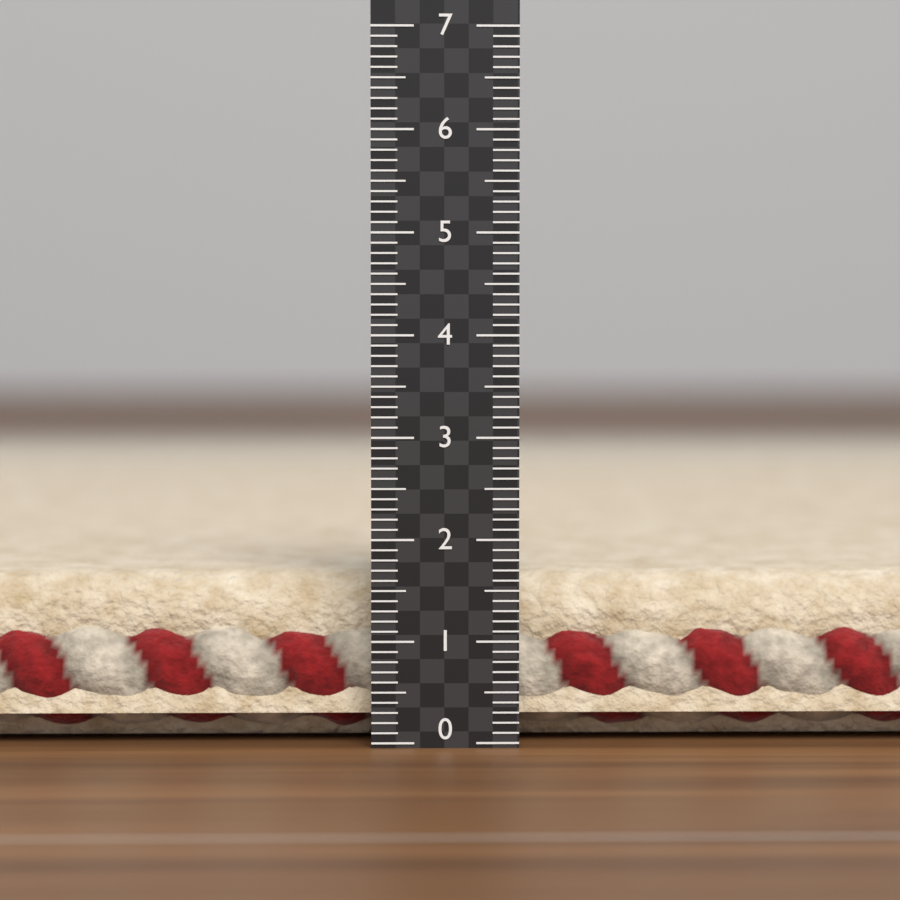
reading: 1.6 (no unit)
